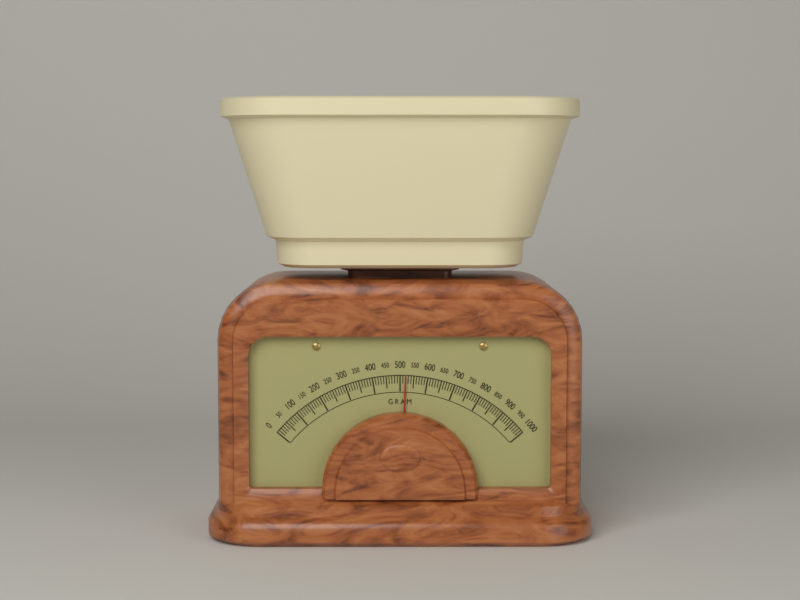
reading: 520 g
